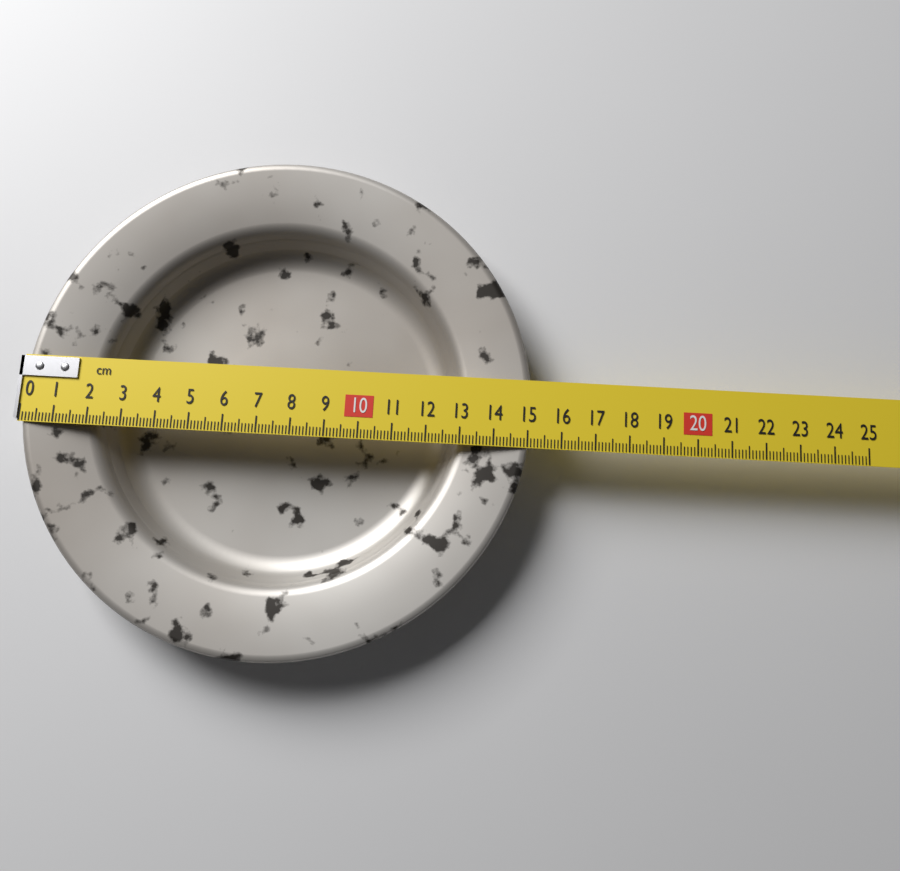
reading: 15.1 cm
